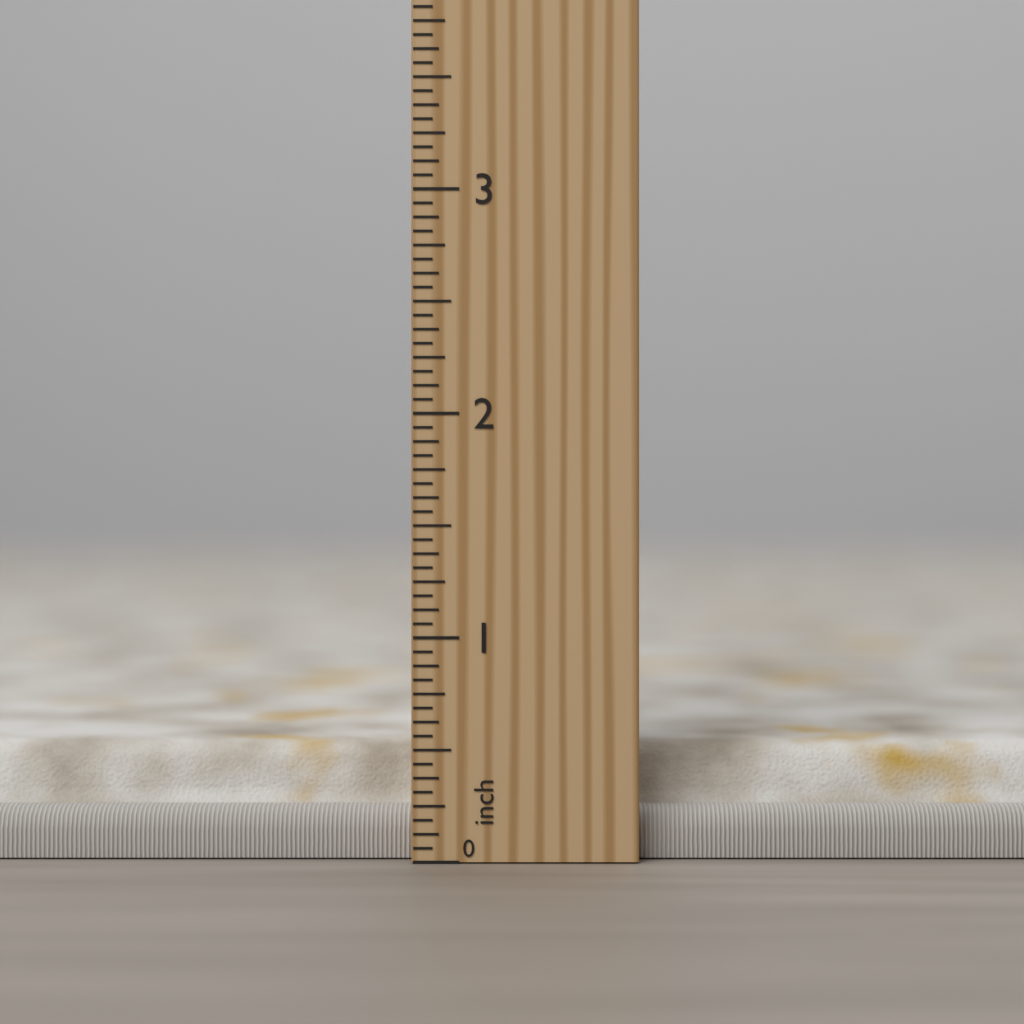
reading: 0.5000 inch
